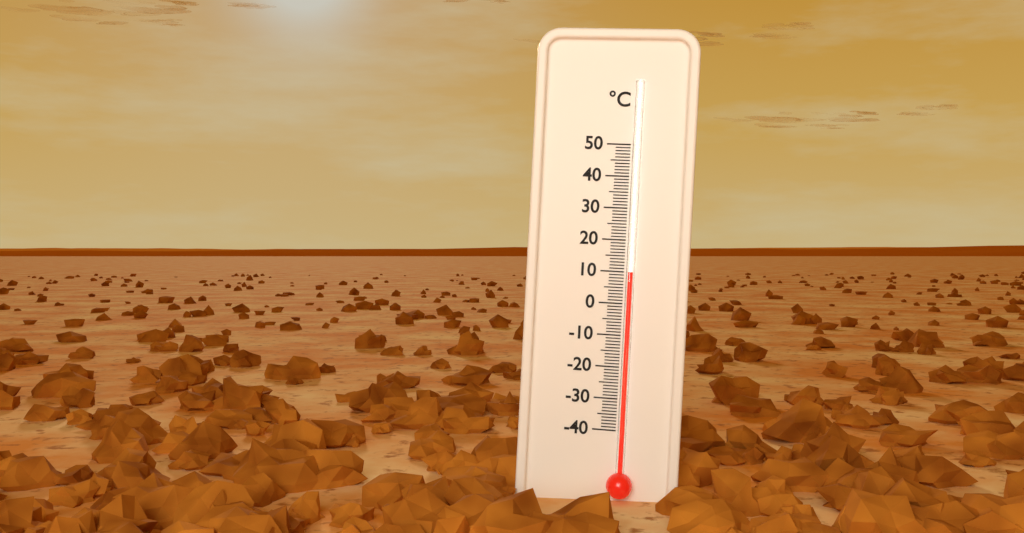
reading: 10 °C
